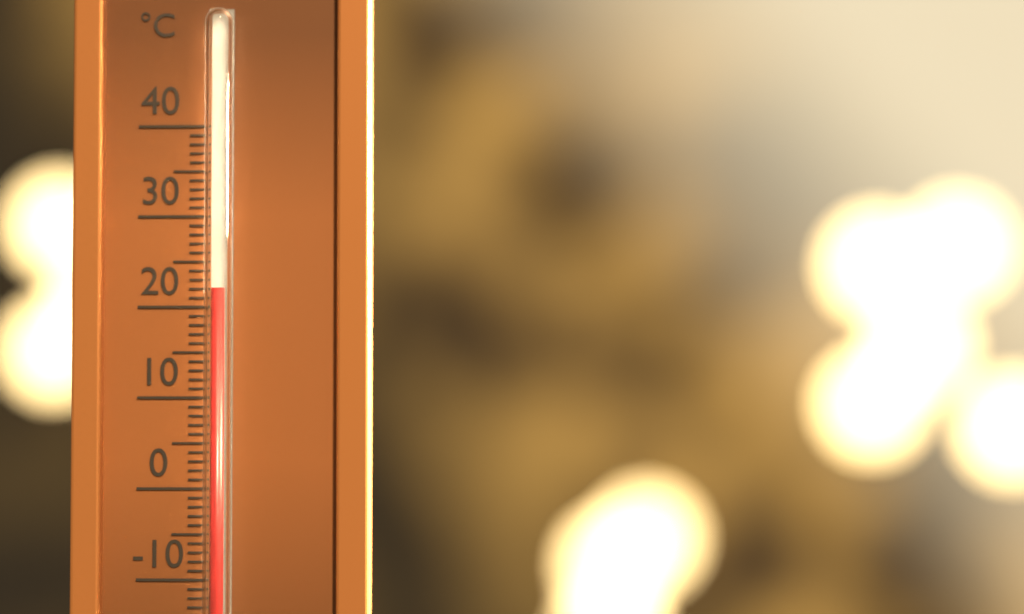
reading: 22 °C
